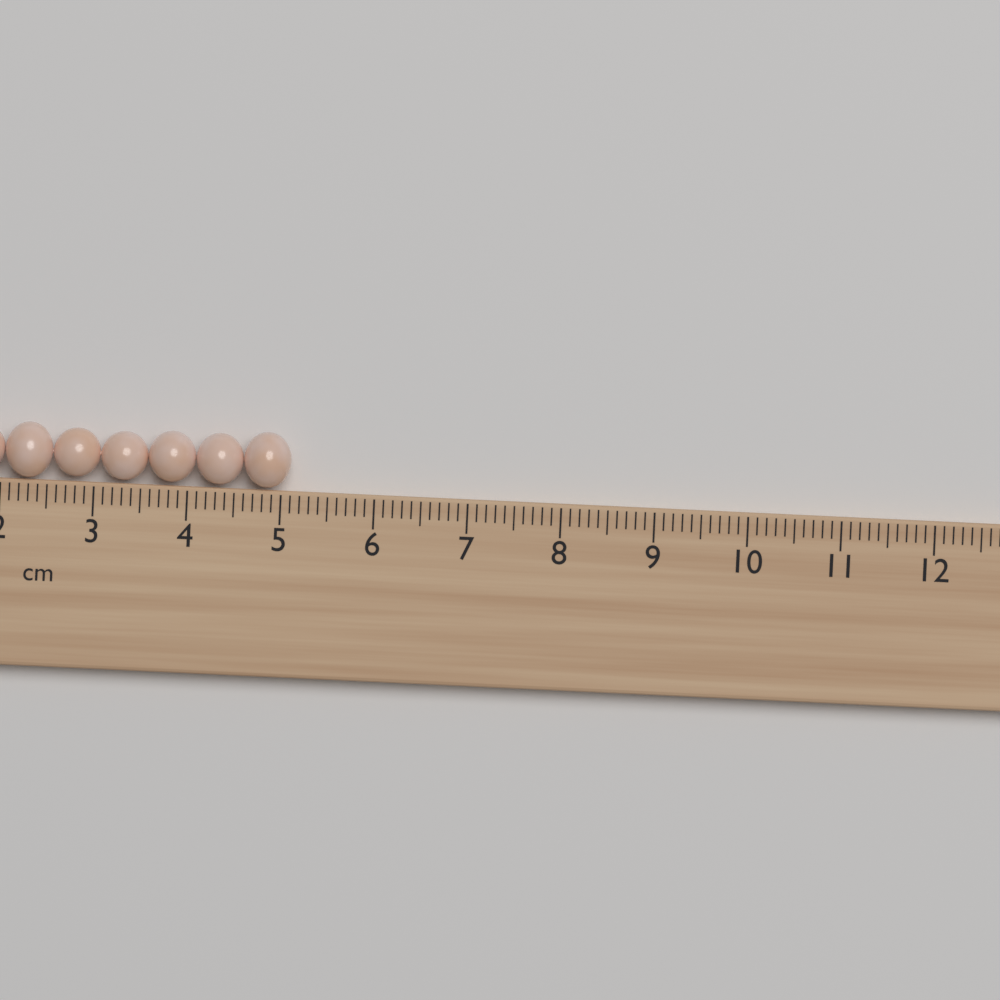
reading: 5.1 cm
